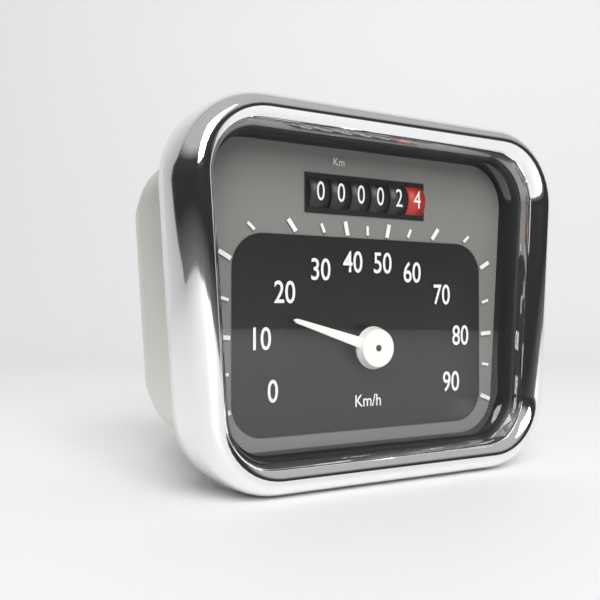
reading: 15 km/h
